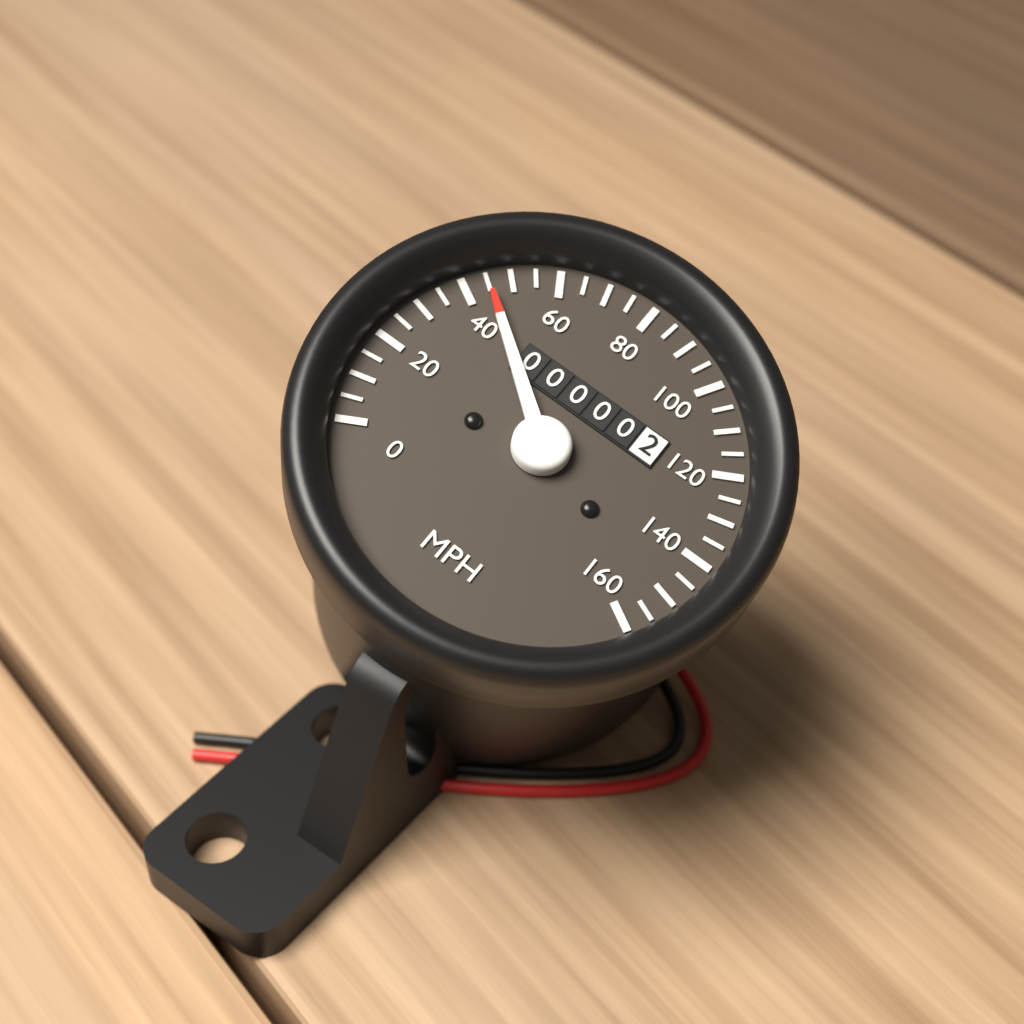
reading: 45 MPH
